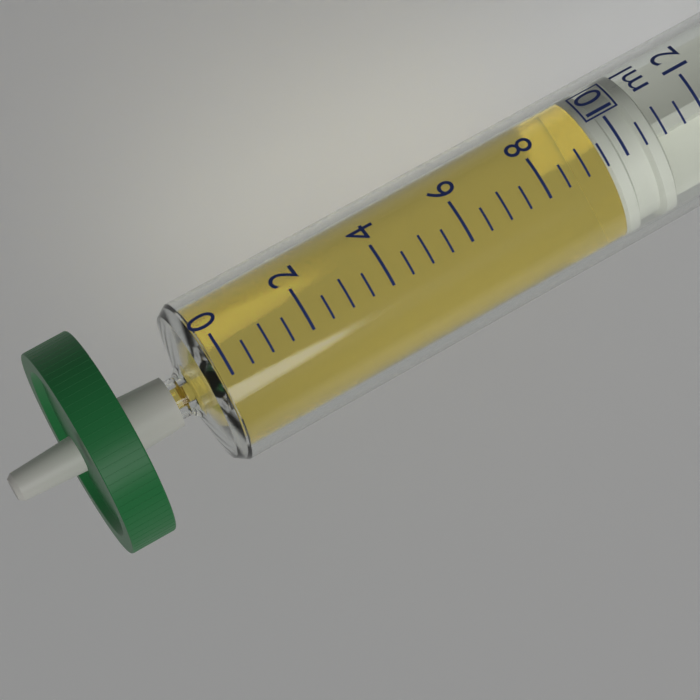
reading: 9.5 ml
